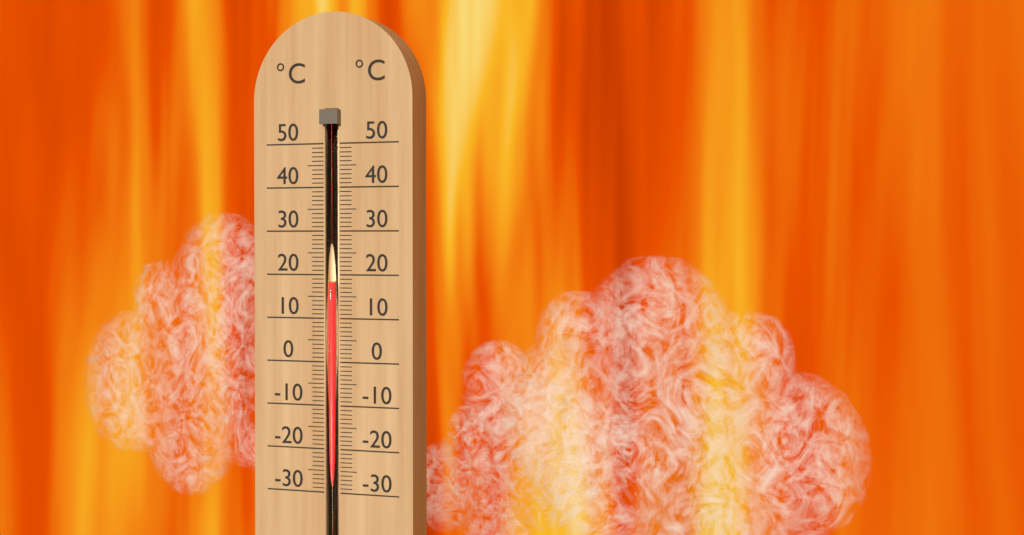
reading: 18 °C
